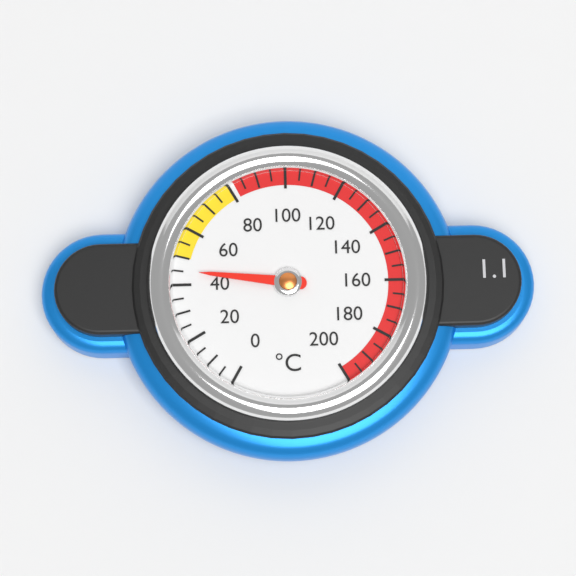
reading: 45 °C
